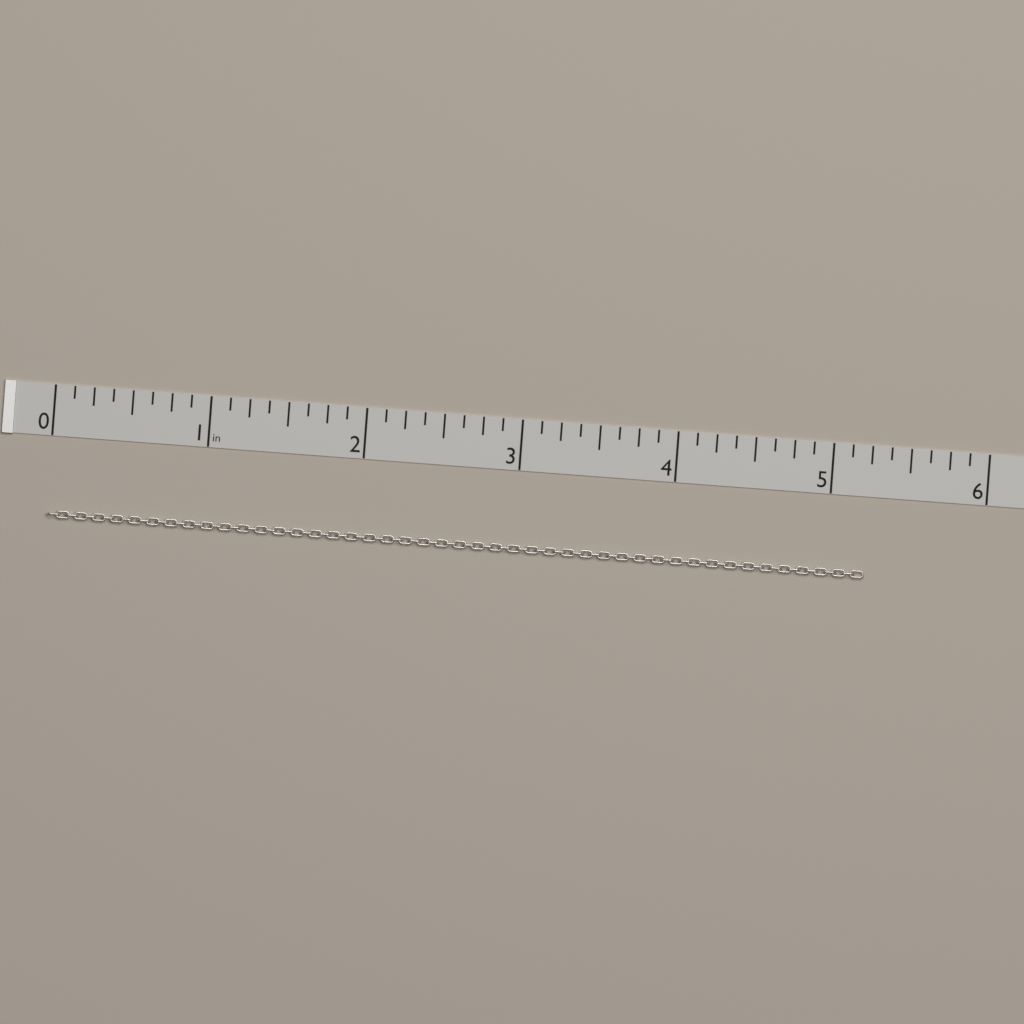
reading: 5.250 in
